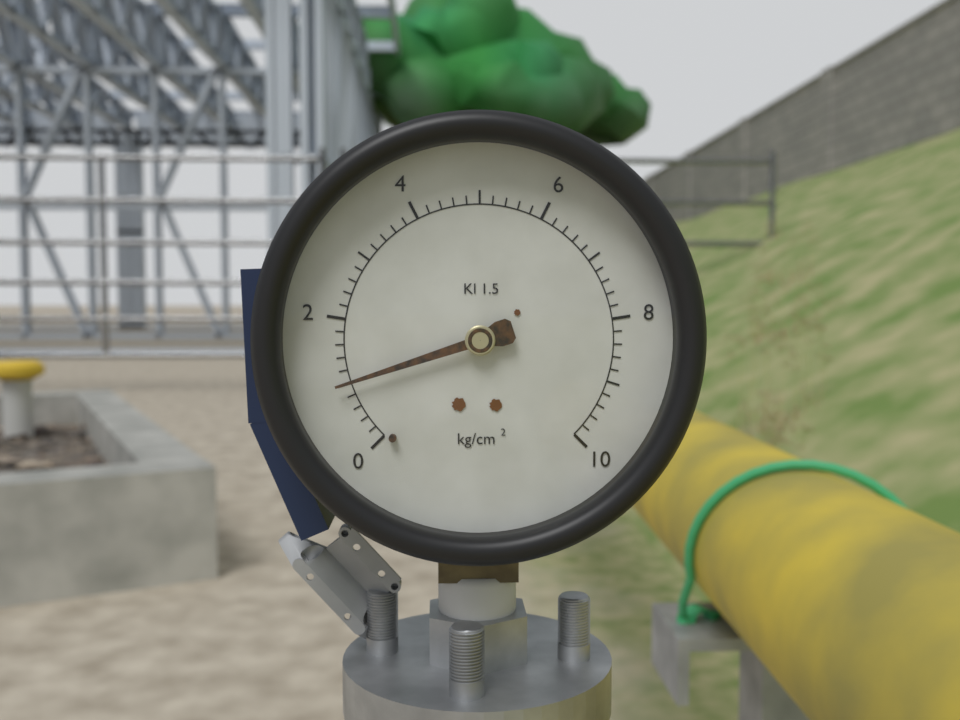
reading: 1.0 kg/cm²
